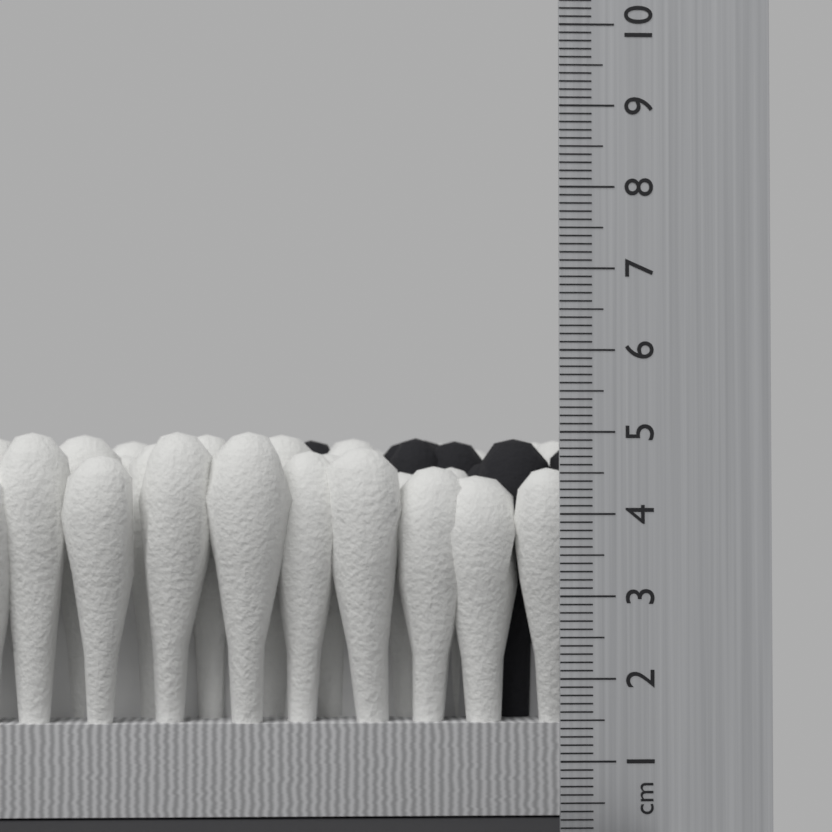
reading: 5.1 cm
